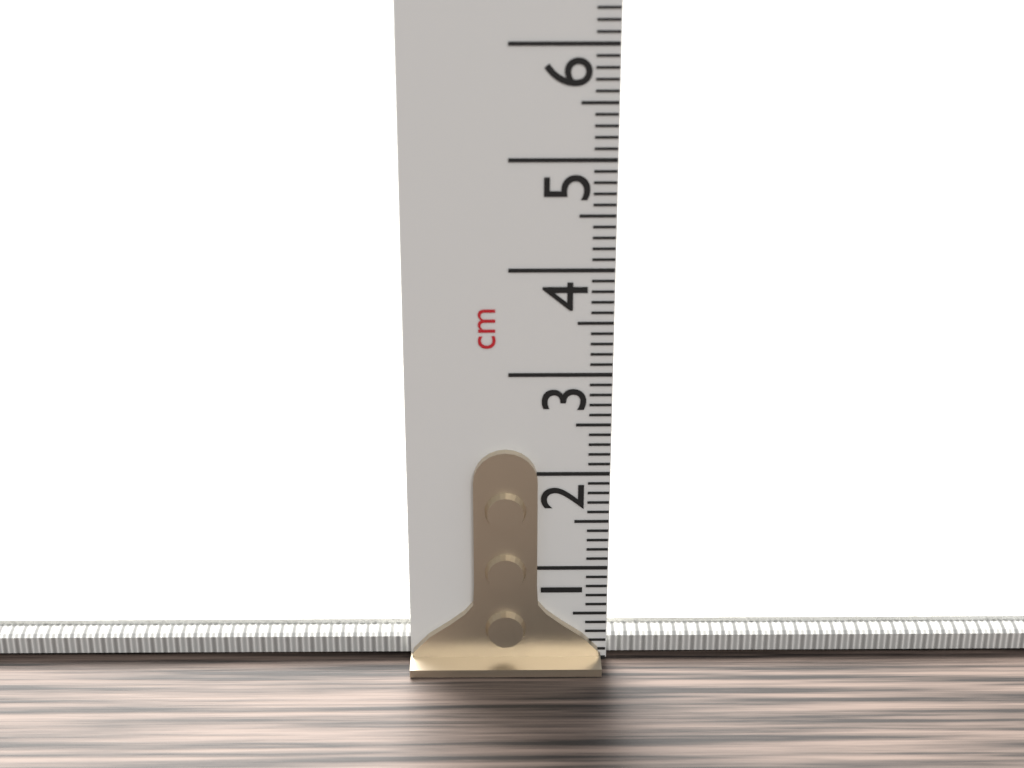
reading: 0.3 cm
